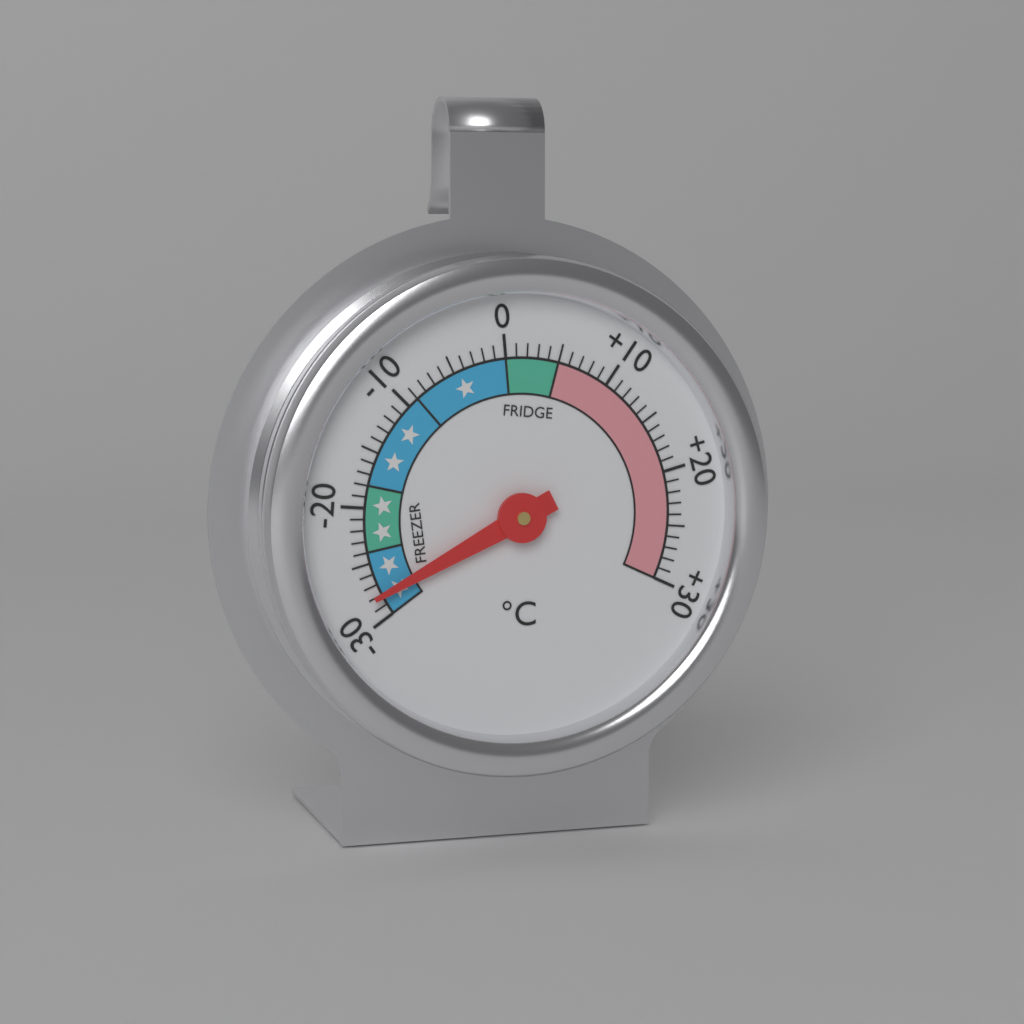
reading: -28 °C
